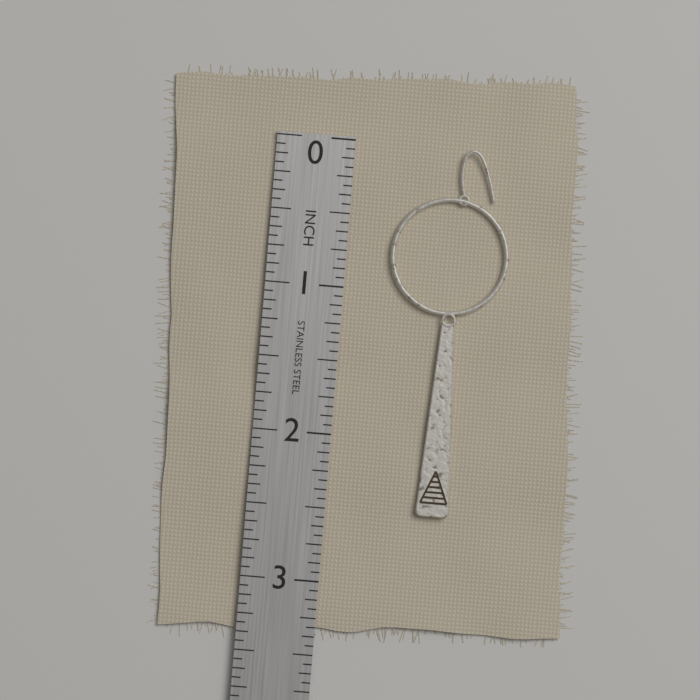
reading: 2.5000 in
